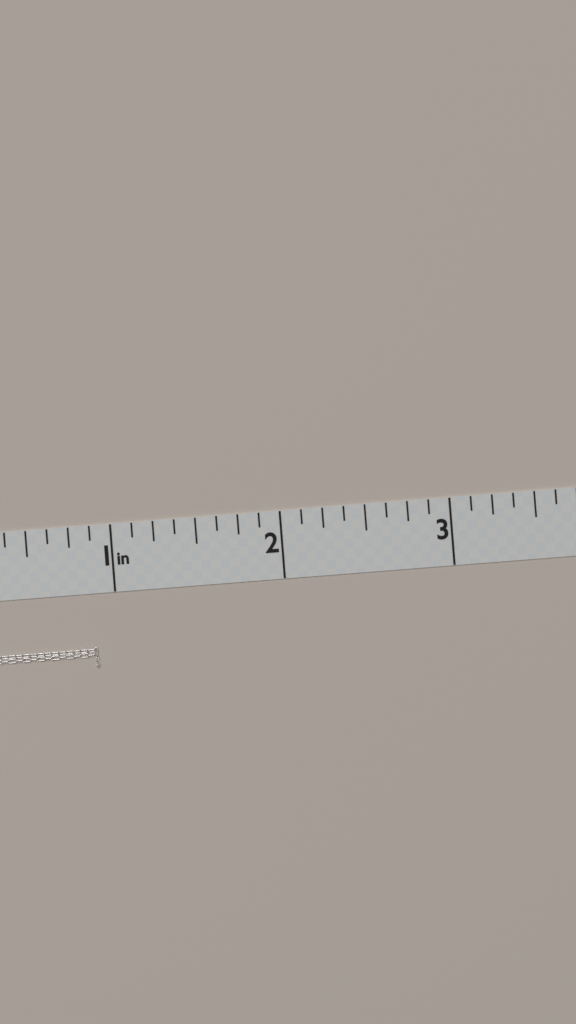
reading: 0.875 in
